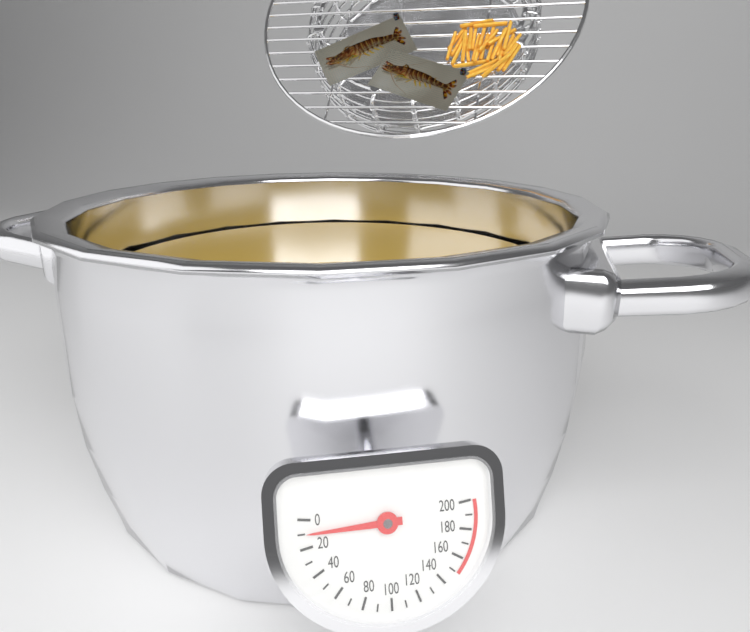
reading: 10 (no unit)
